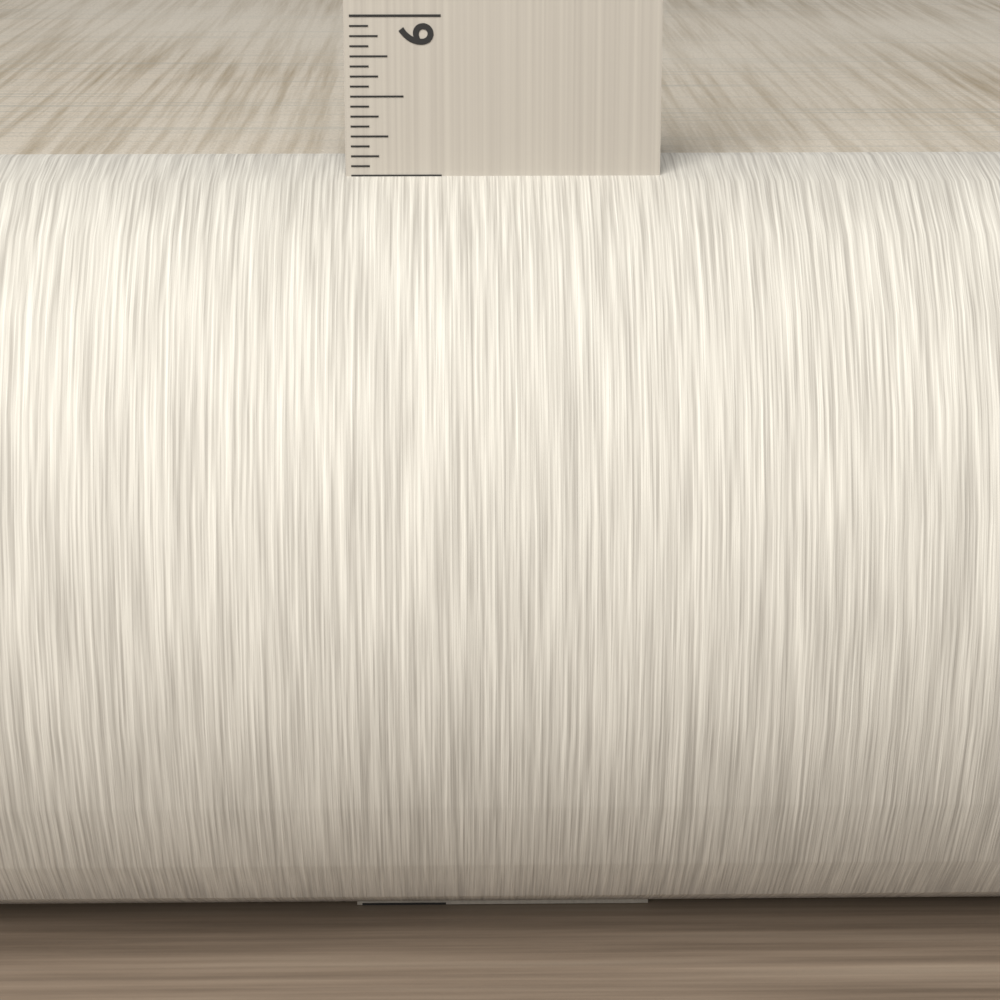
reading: 5.0625 in
